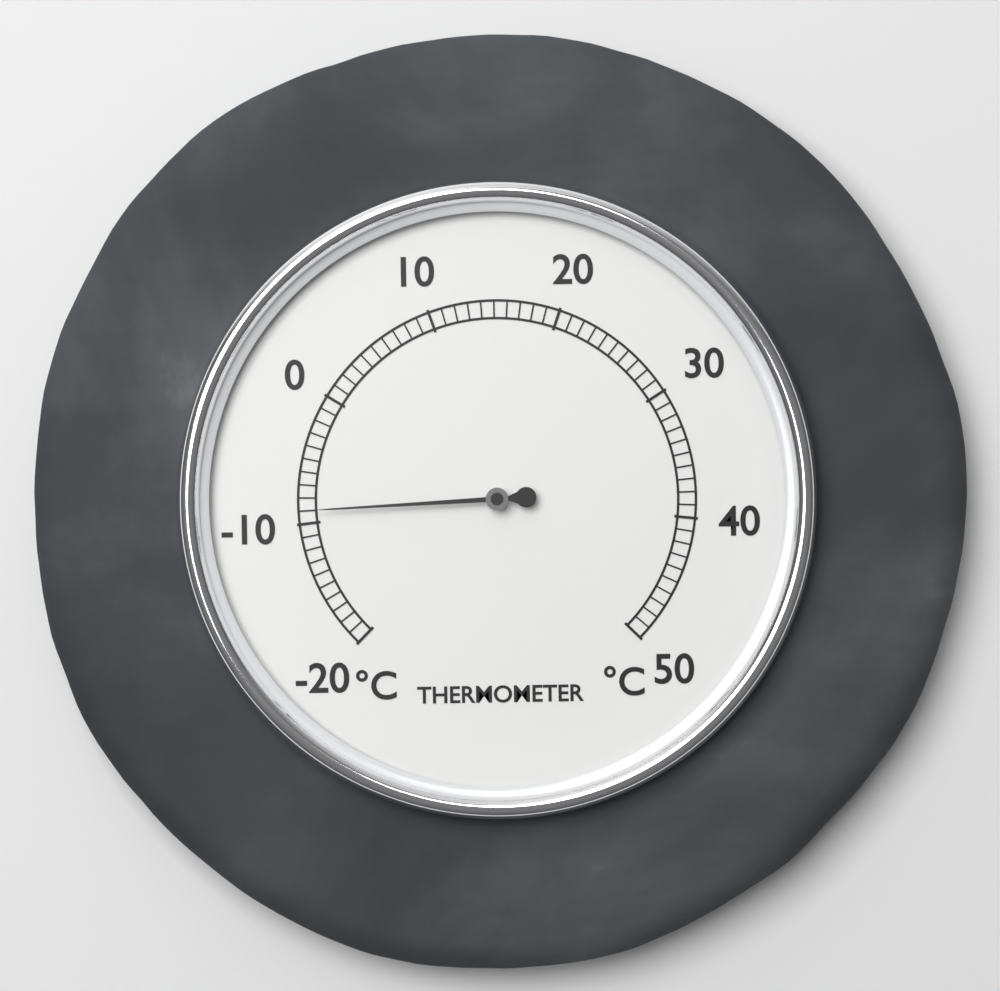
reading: -9 °C
